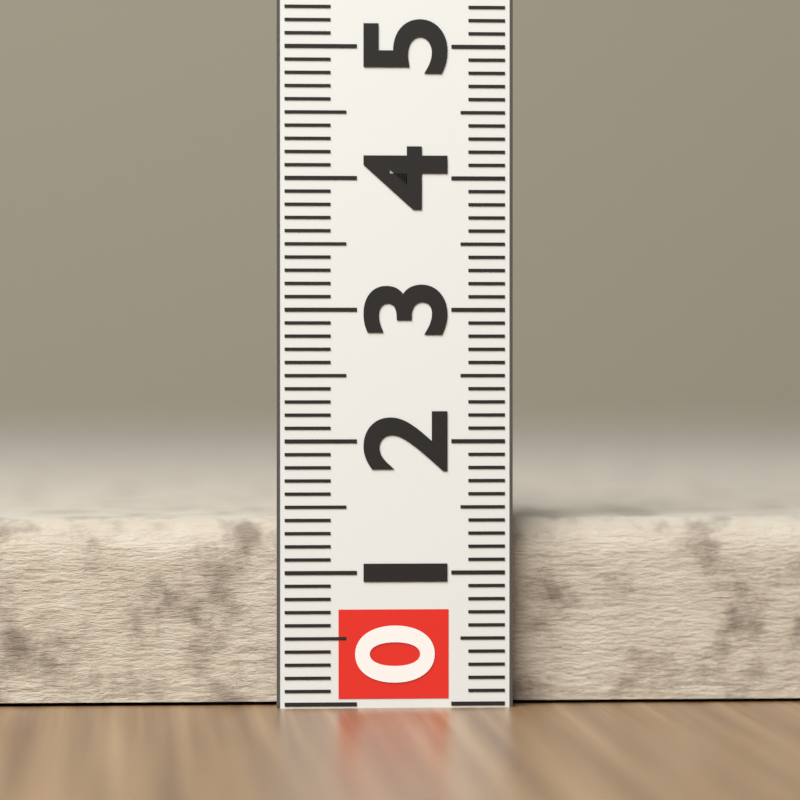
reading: 1.4 (no unit)
